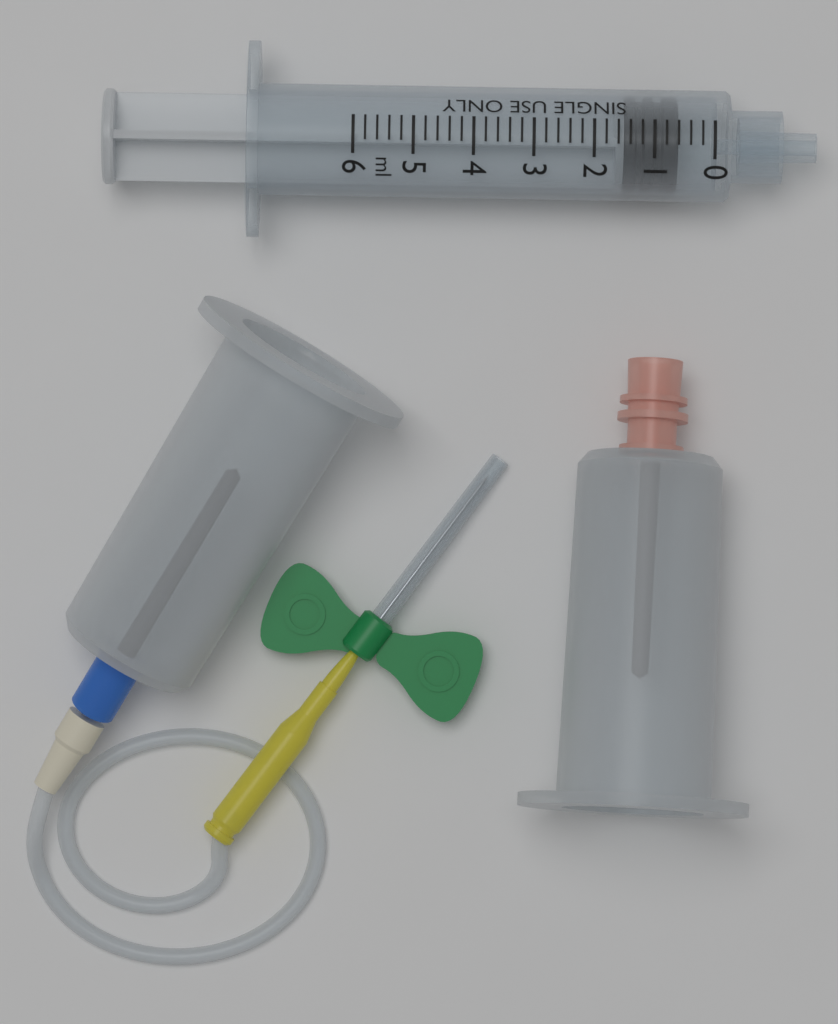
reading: 0.6 ml
